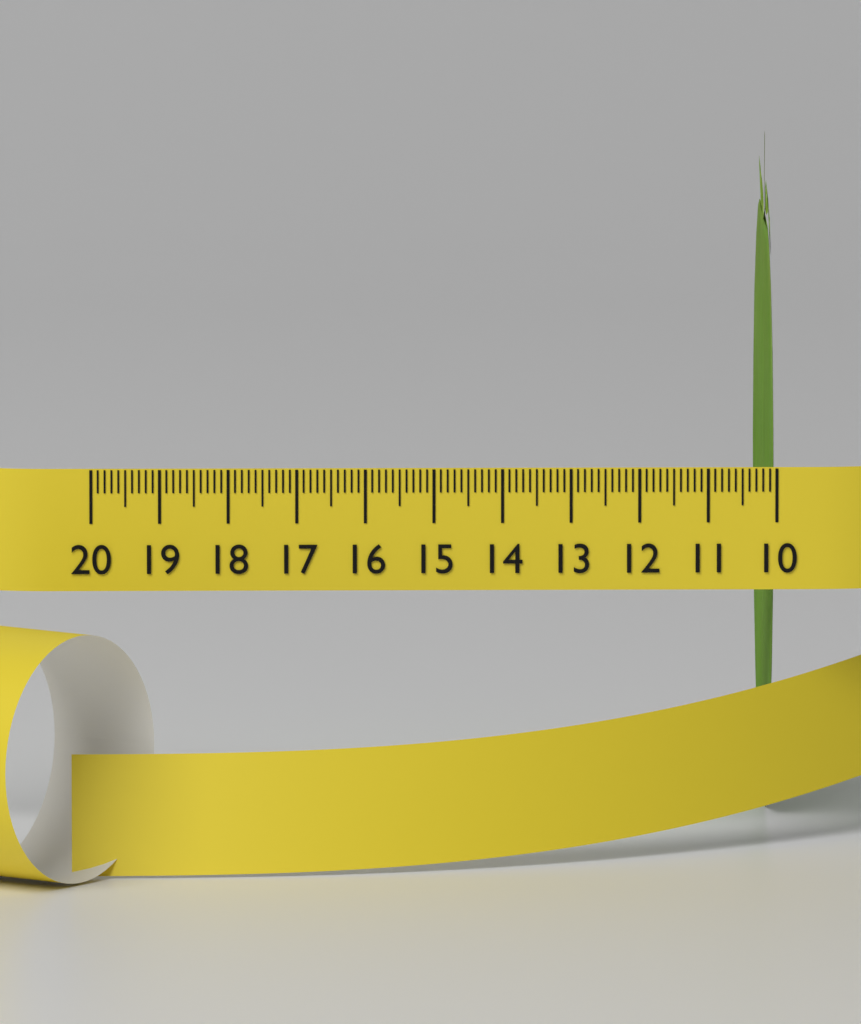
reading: 10.1 (no unit)
